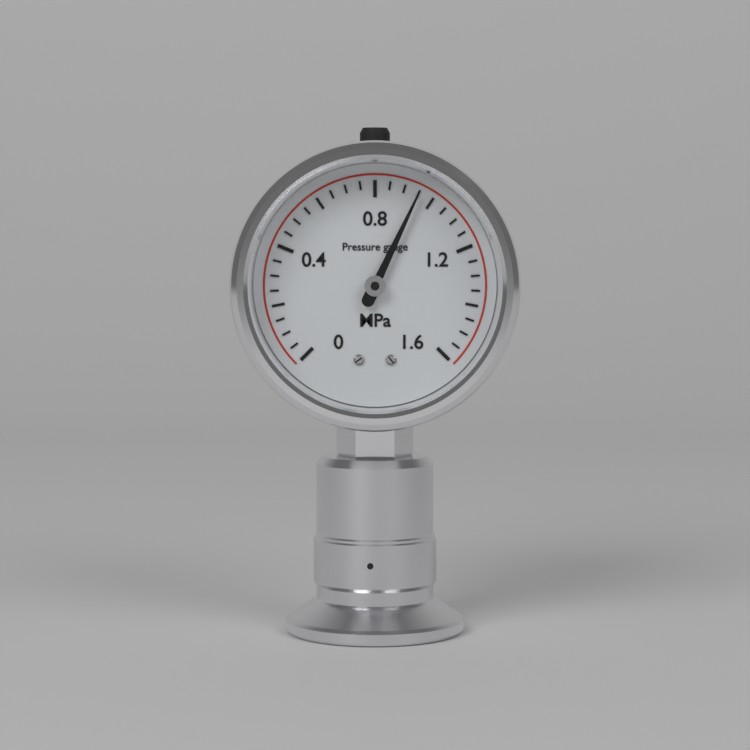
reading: 0.95 MPa
